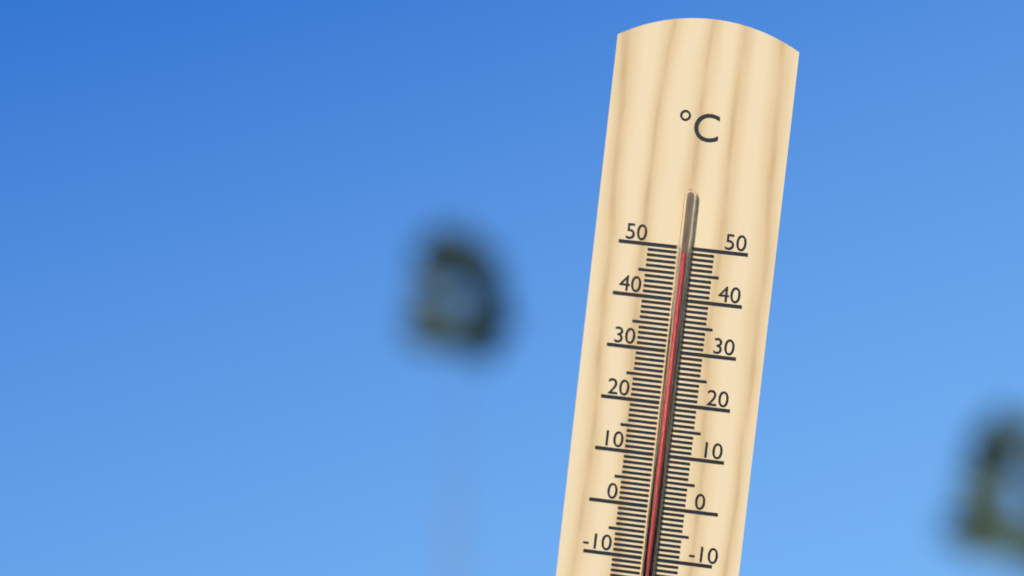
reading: 49 °C
